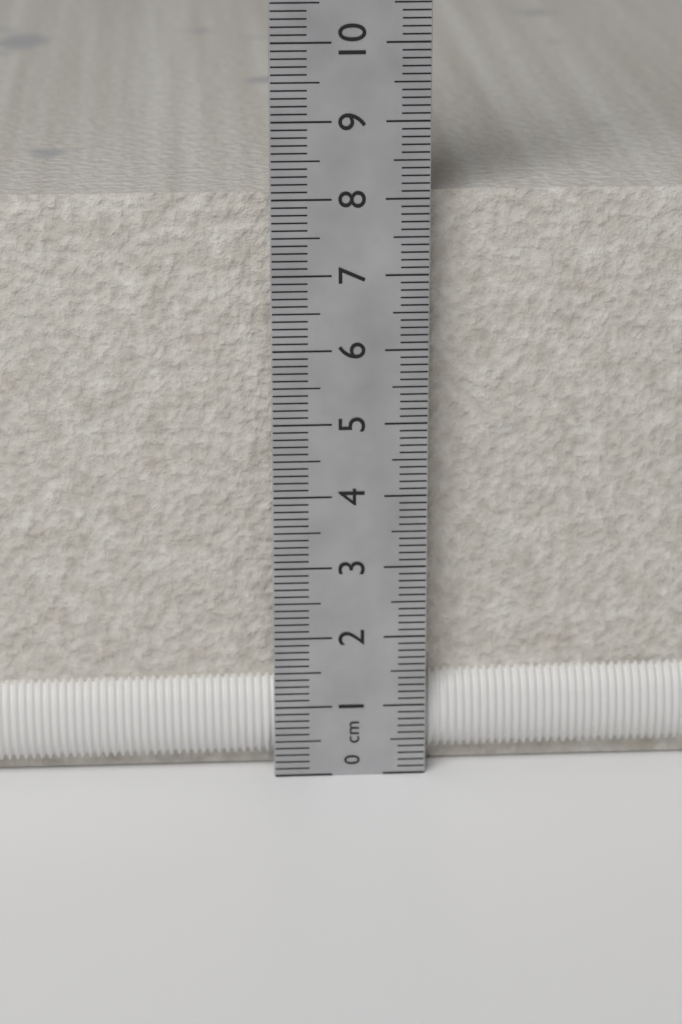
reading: 8.0 cm
